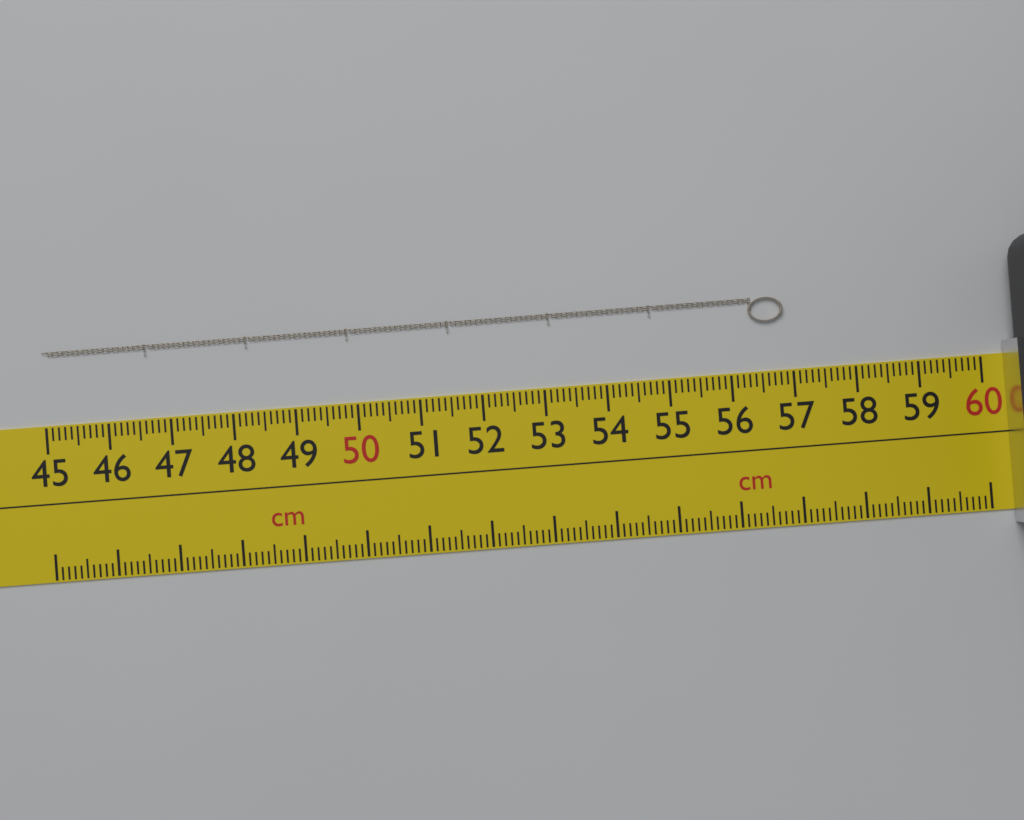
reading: 56.9 cm
